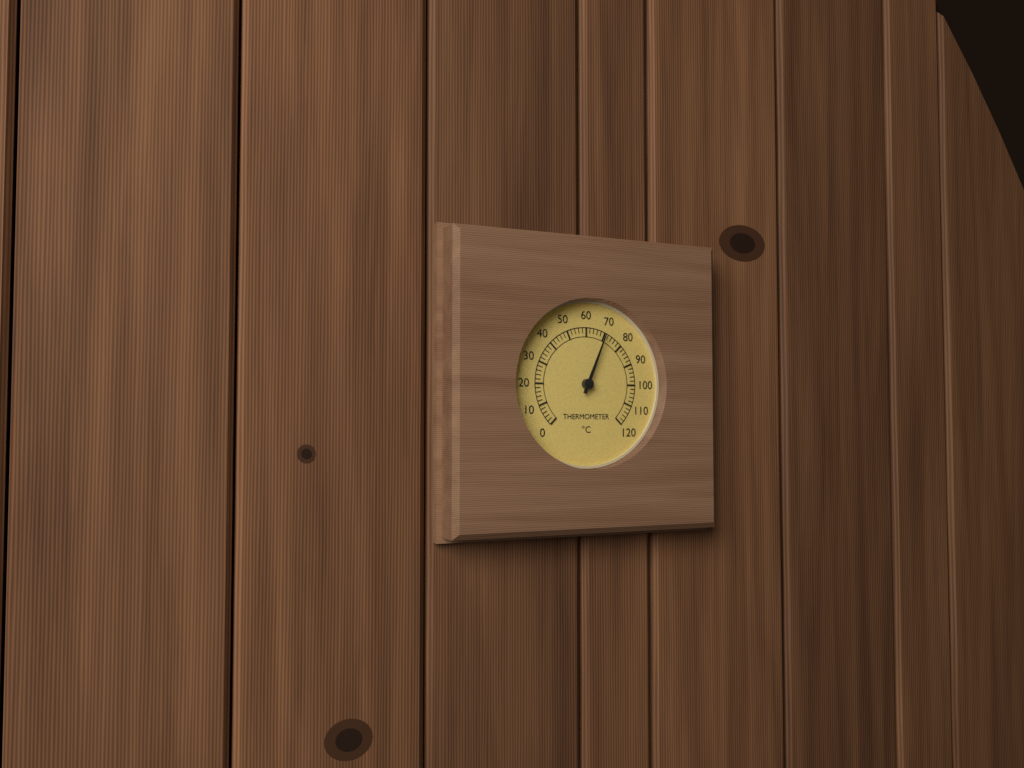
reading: 70 °C
